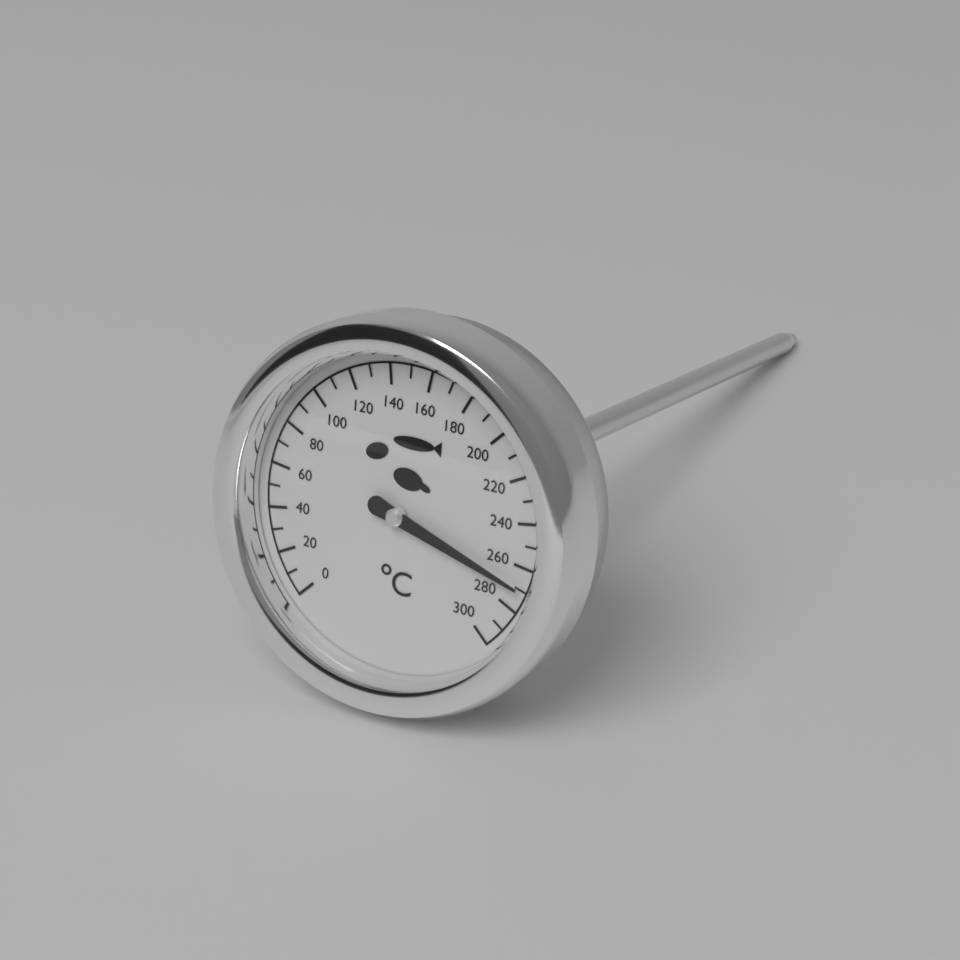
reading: 270 °C
